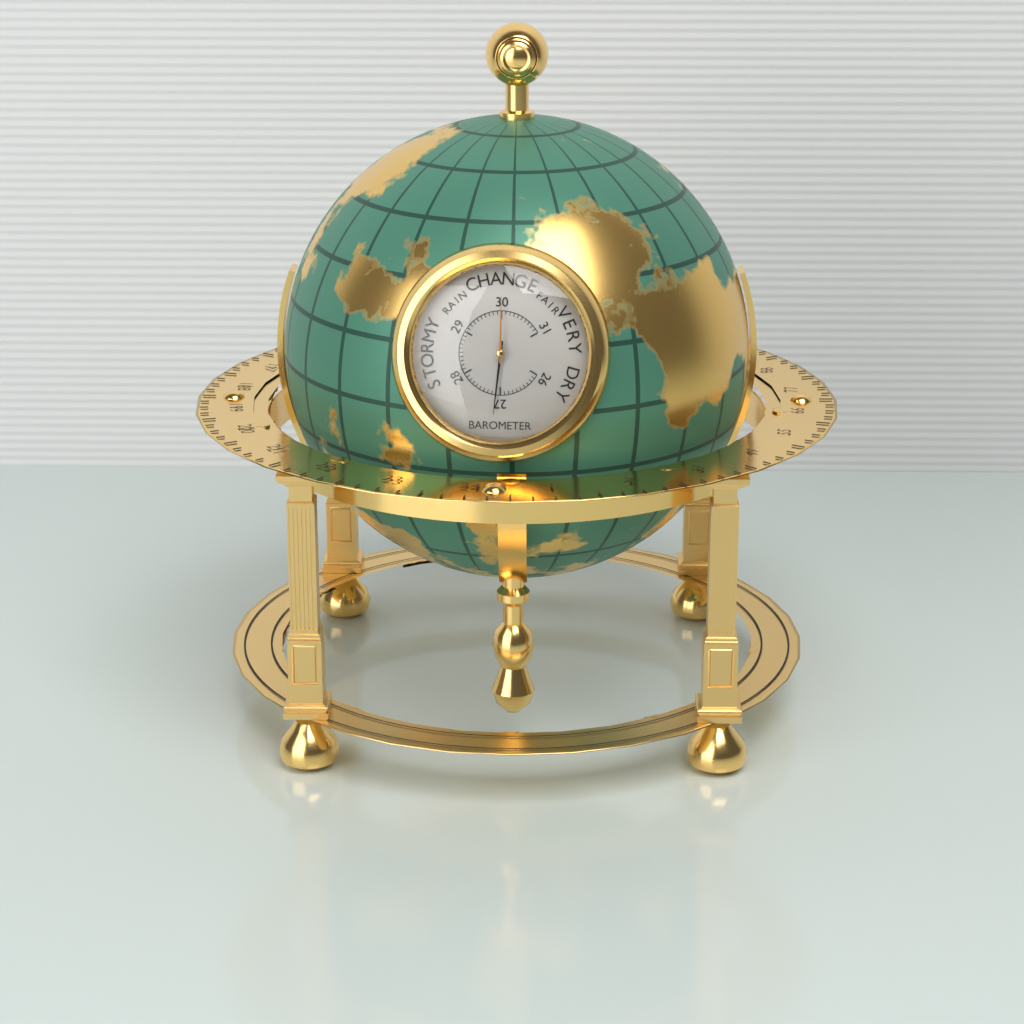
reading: 27.1 inHg
